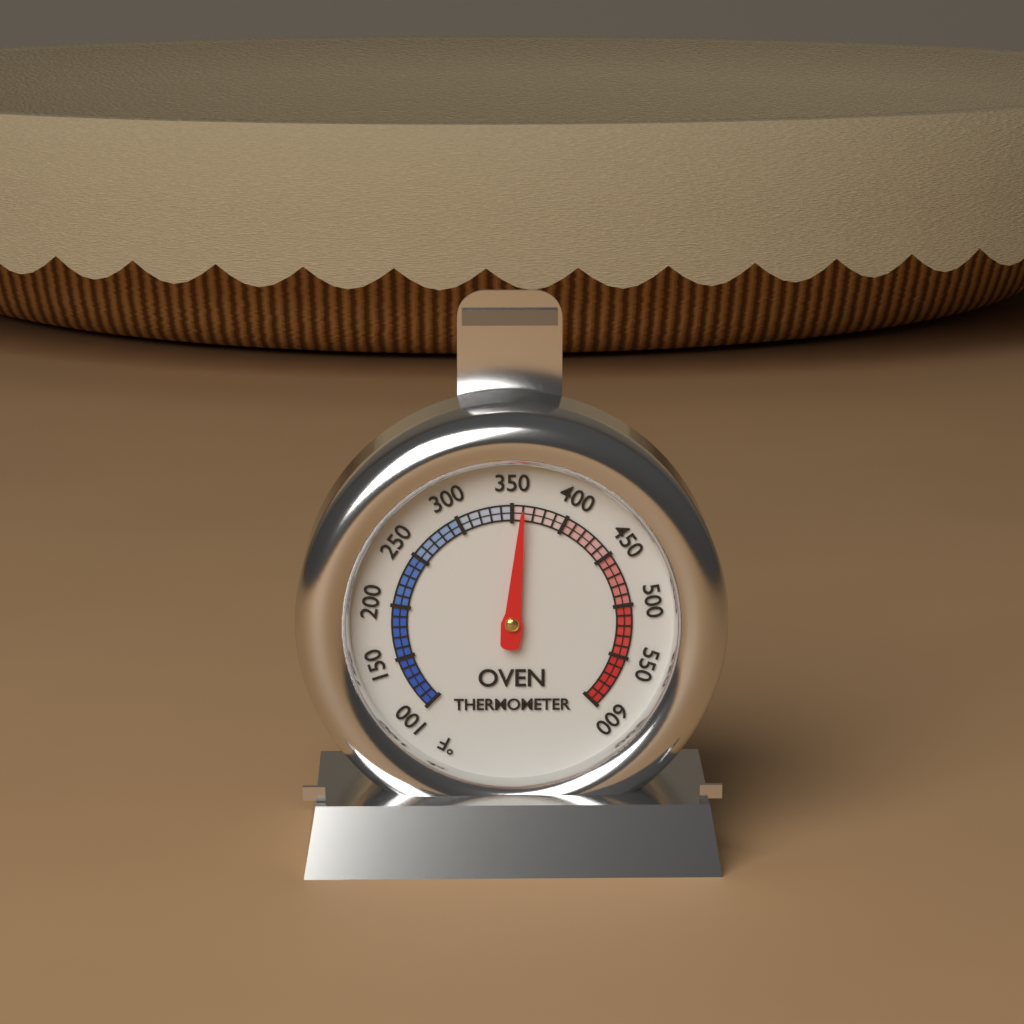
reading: 360 °F
